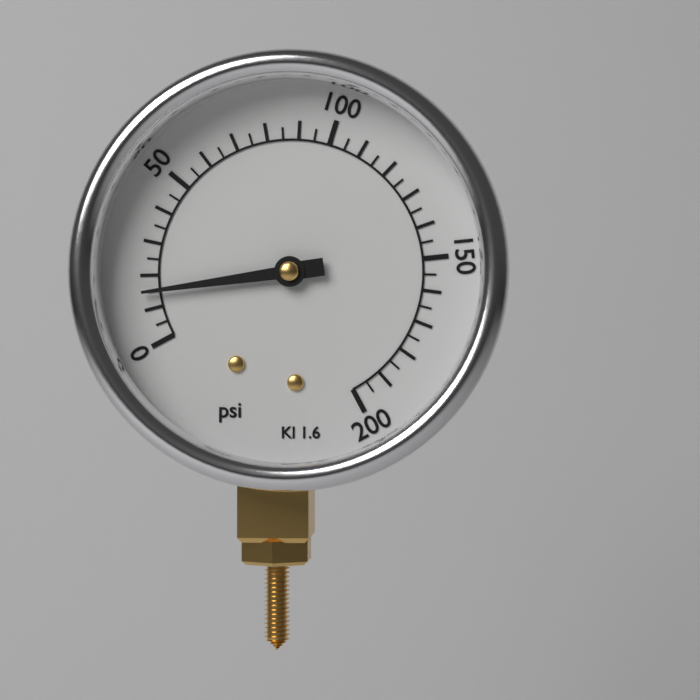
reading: 15 psi
